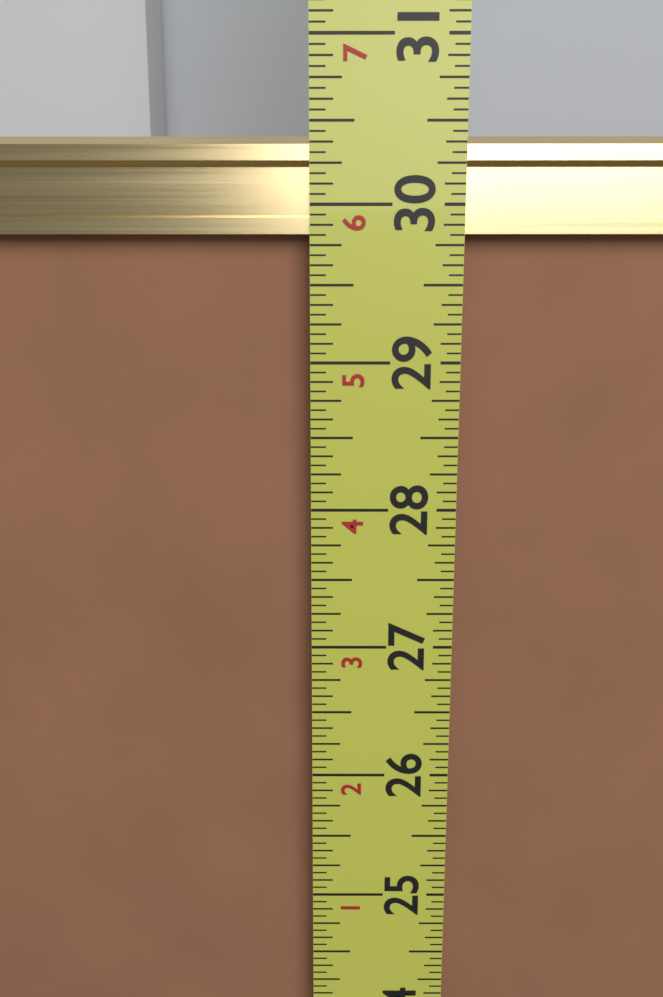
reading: 30.4375 in
